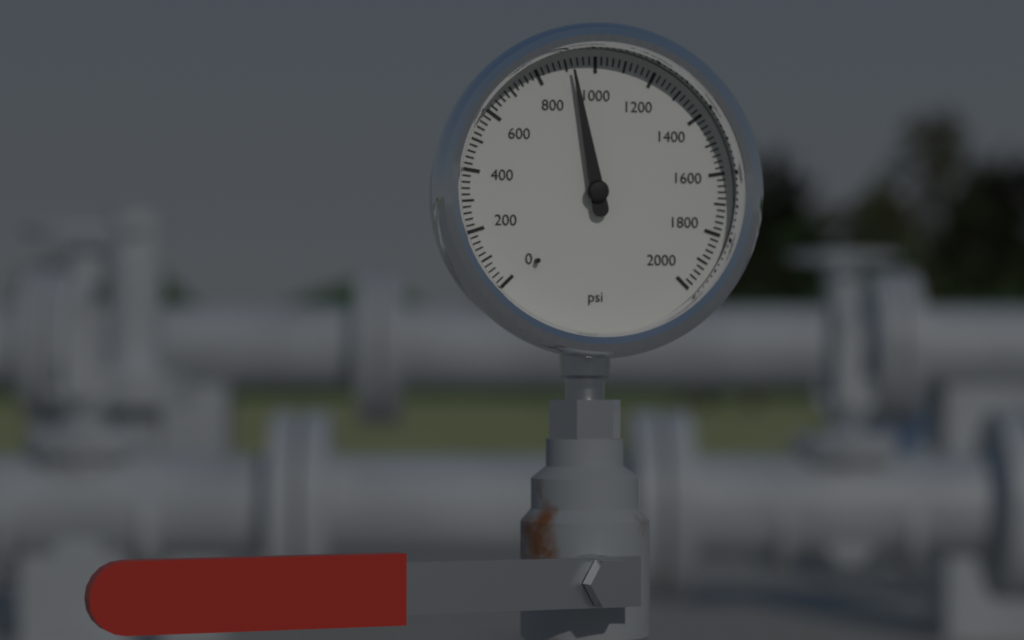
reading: 920 psi
